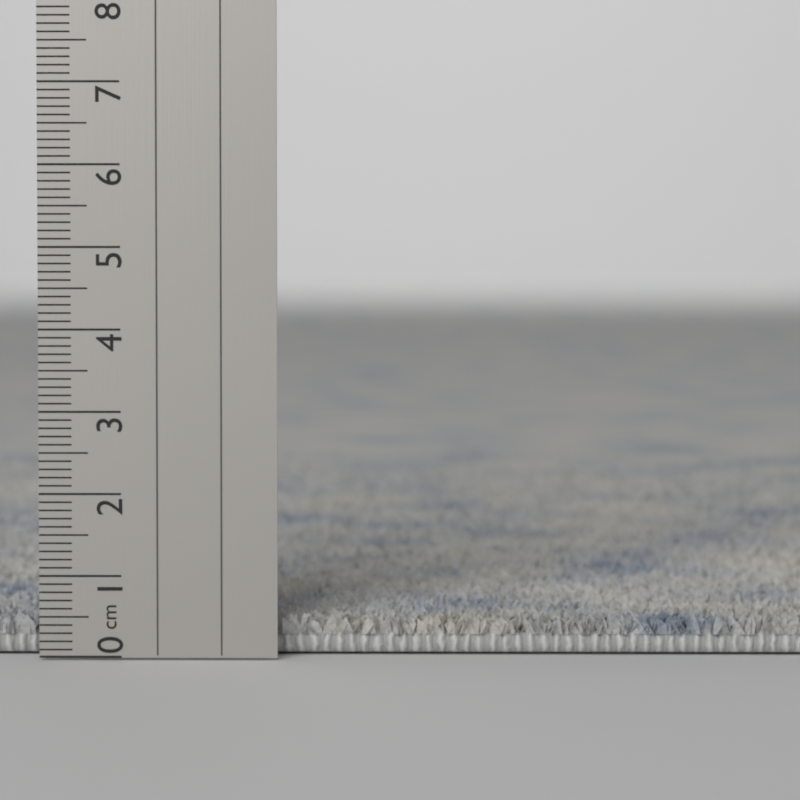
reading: 0.5 cm
